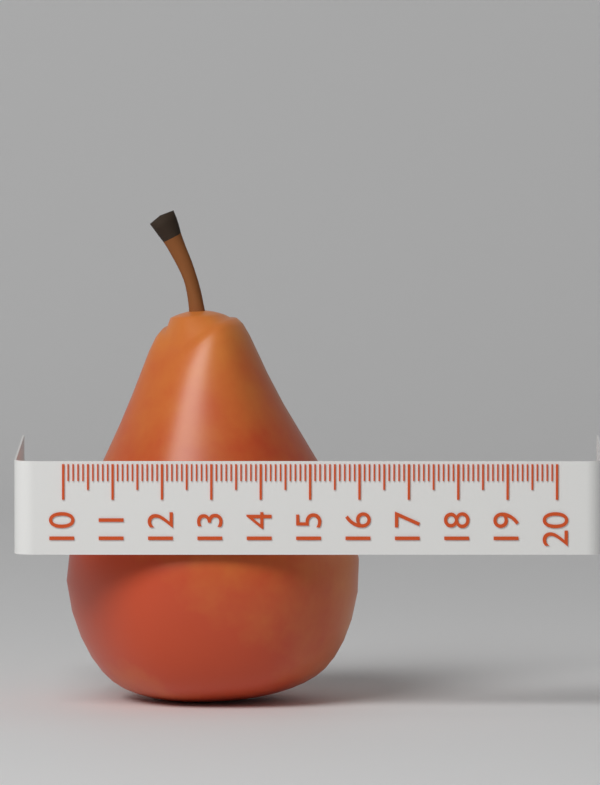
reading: 16.0 (no unit)
